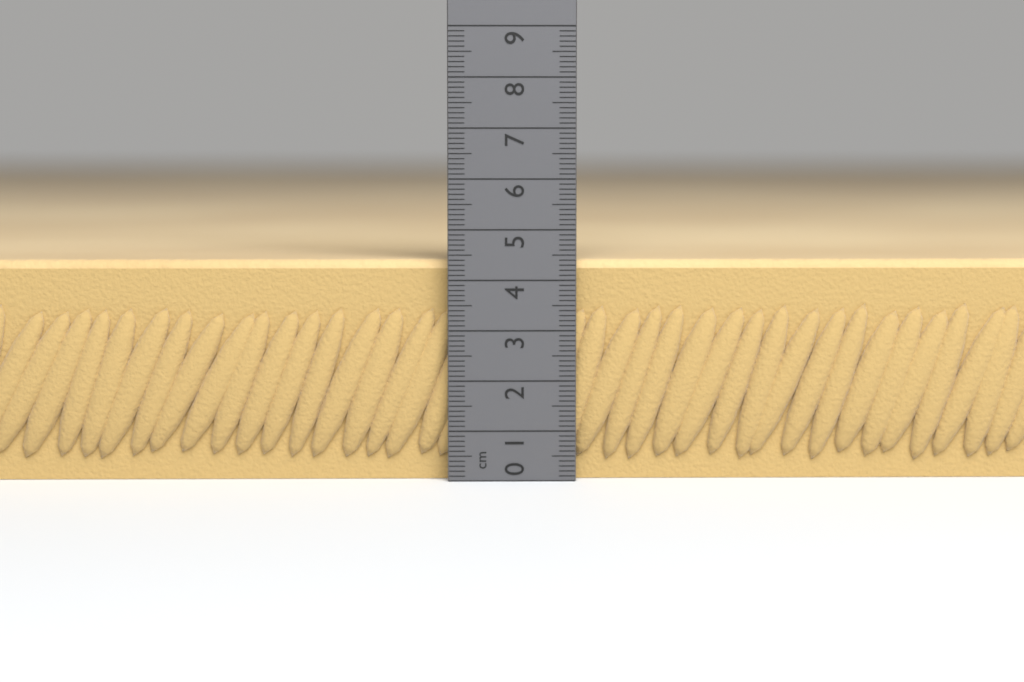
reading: 4.4 cm
